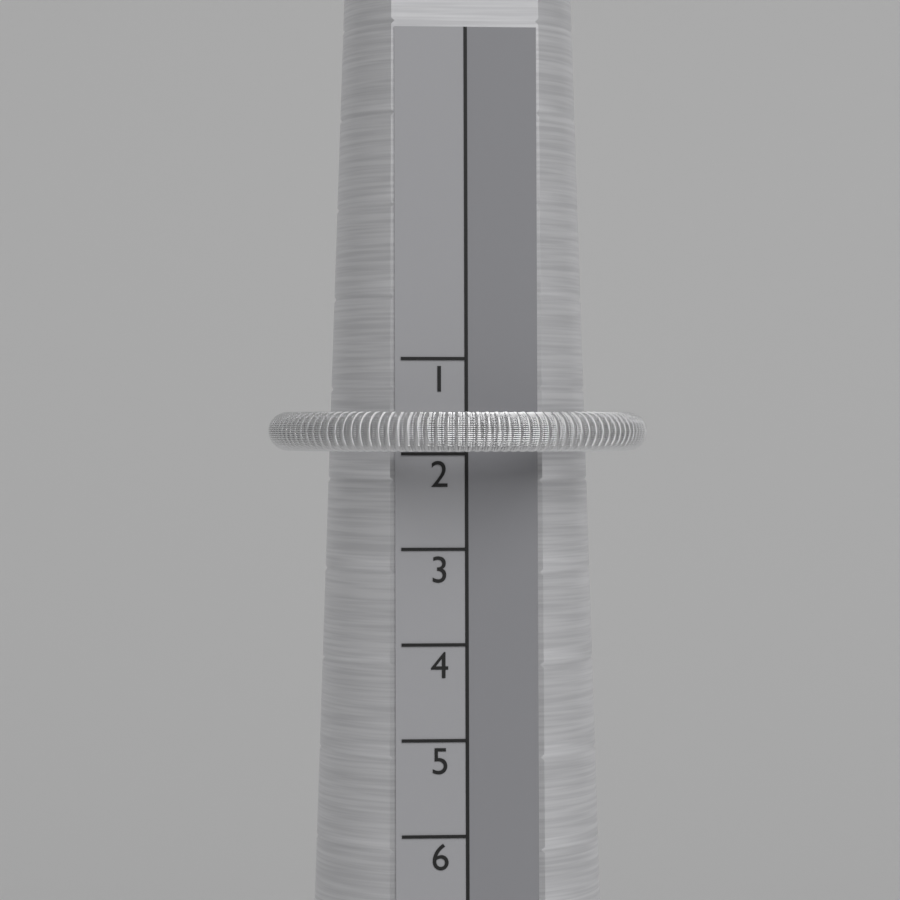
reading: 2 (no unit)
